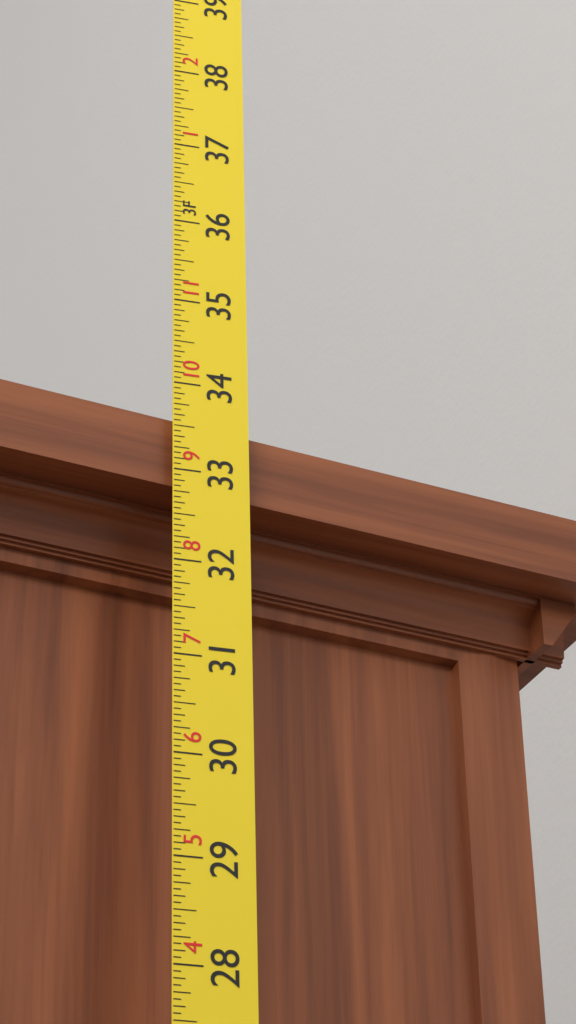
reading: 33.6250 in
